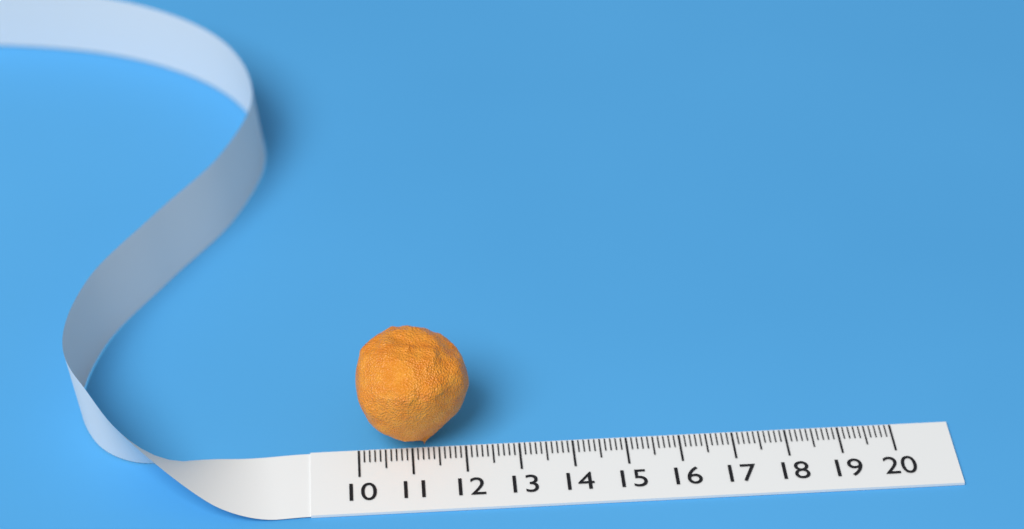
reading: 12.1 (no unit)
